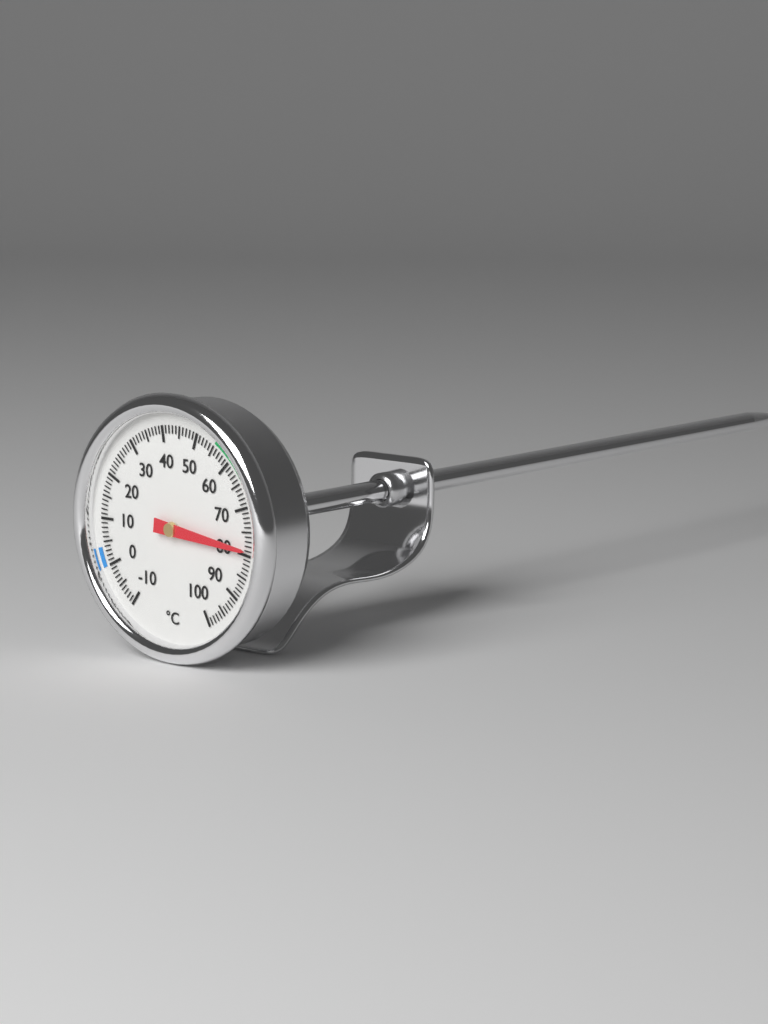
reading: 79 °C
